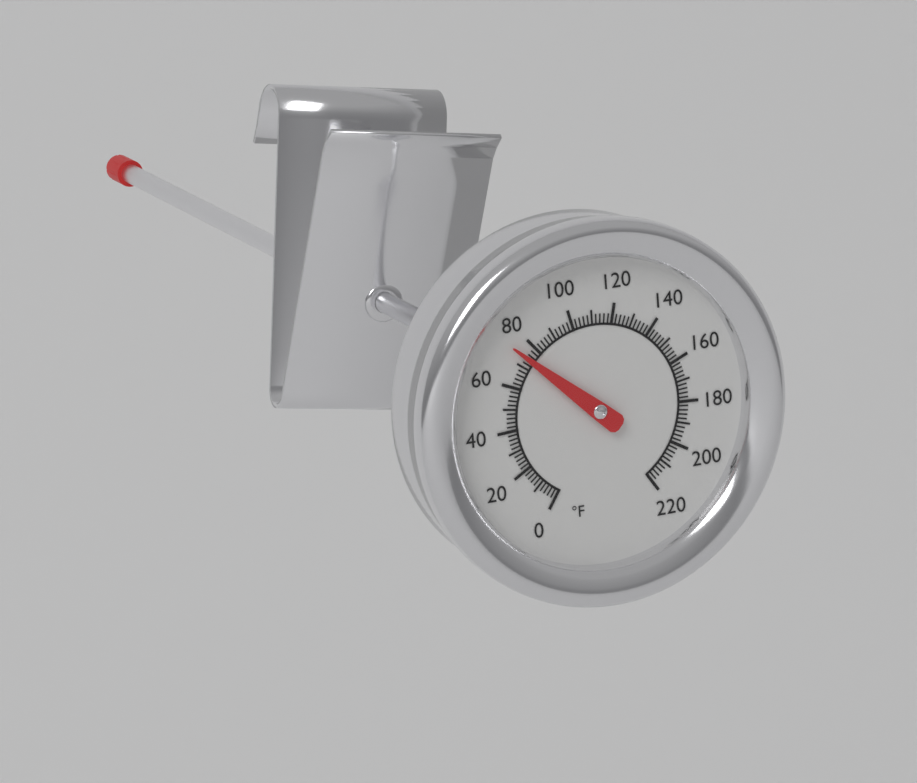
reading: 74 °F
